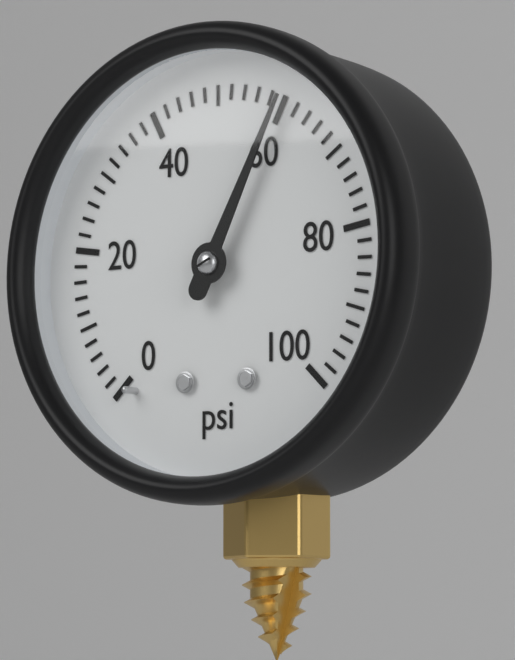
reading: 60 psi
